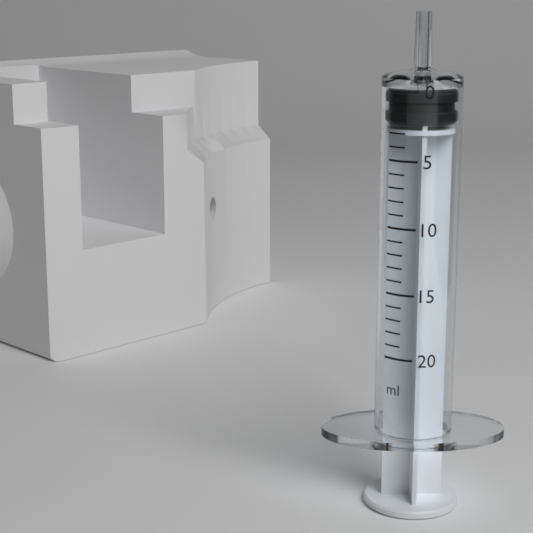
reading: 0 ml
